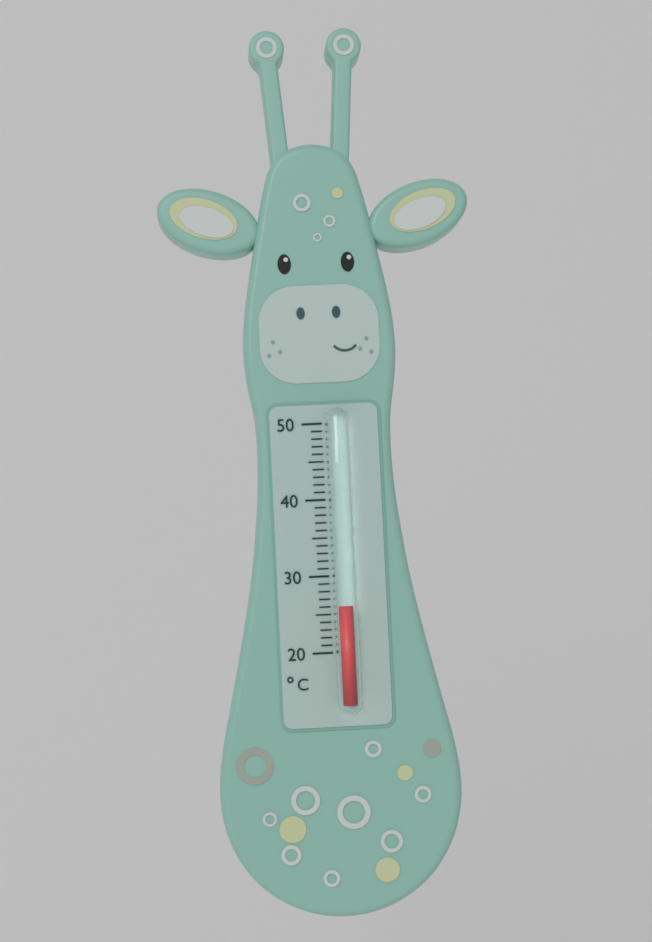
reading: 26 °C
